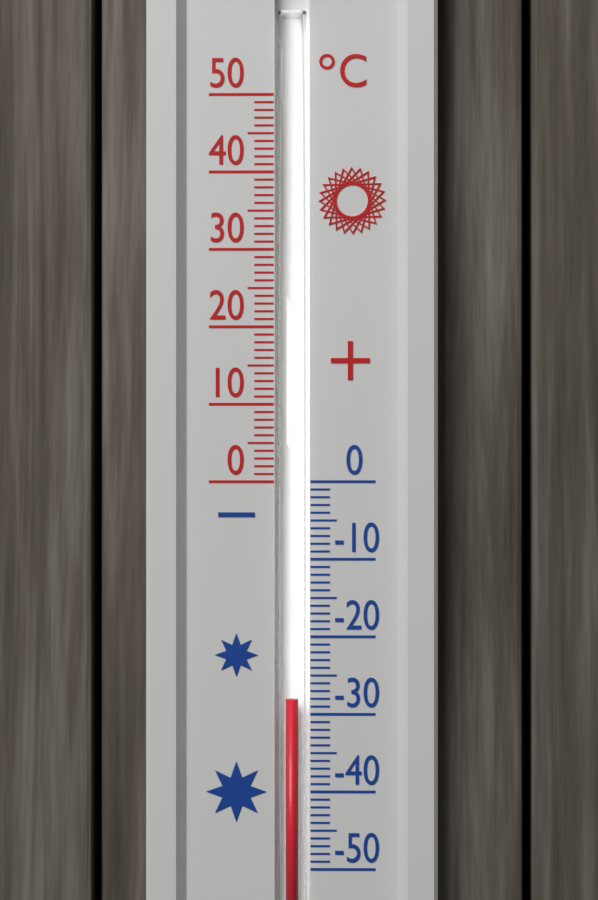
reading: -28 °C
